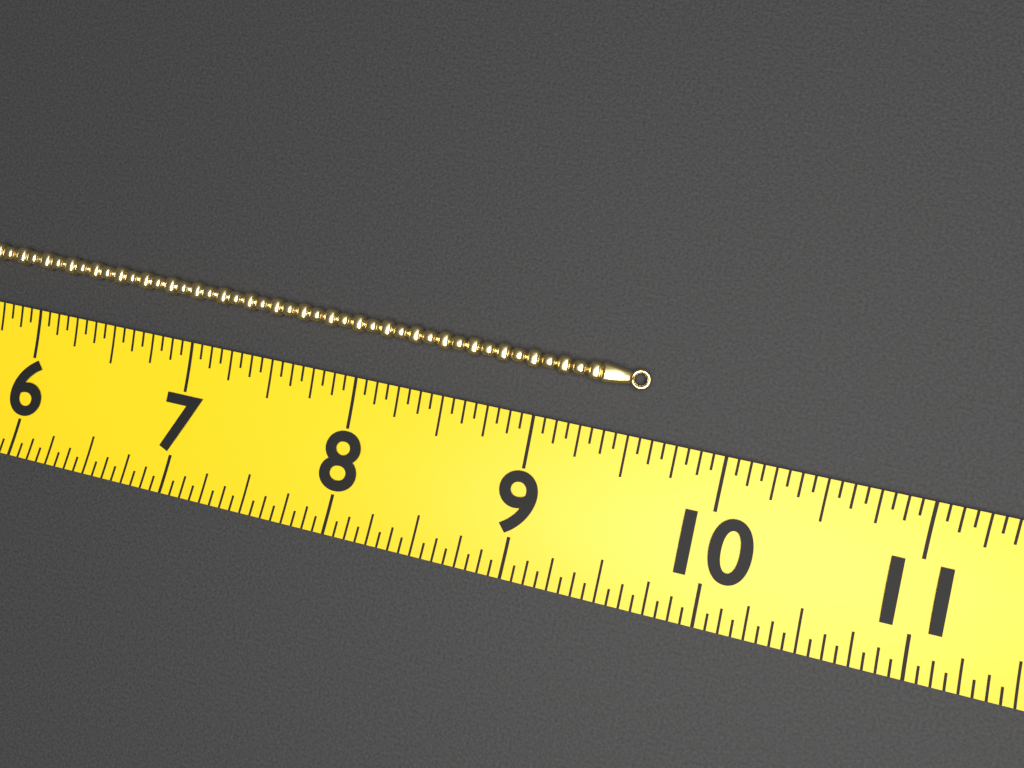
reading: 9.5625 (no unit)
